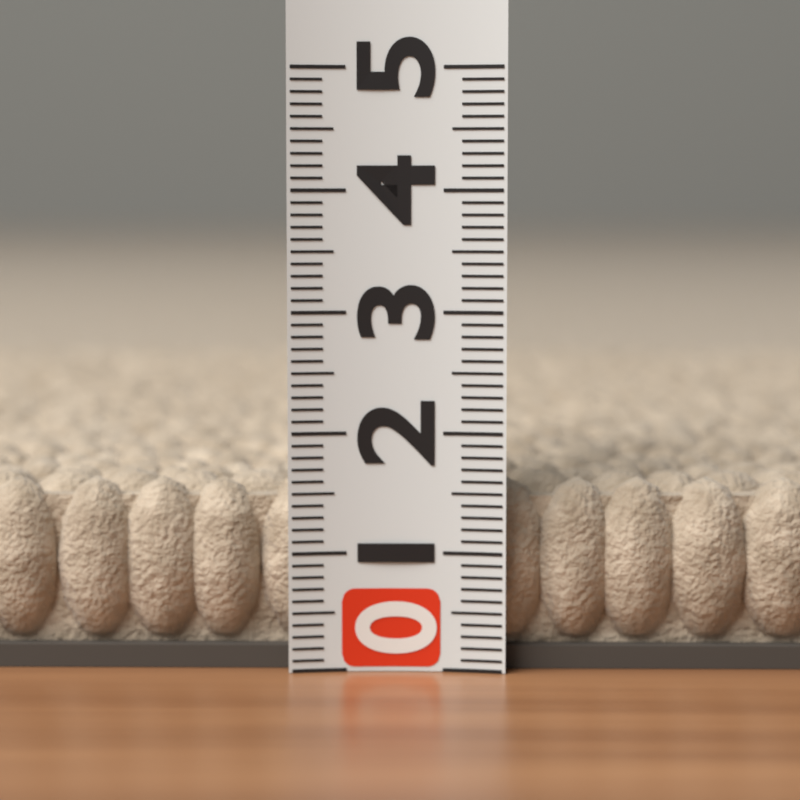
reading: 1.6 (no unit)
